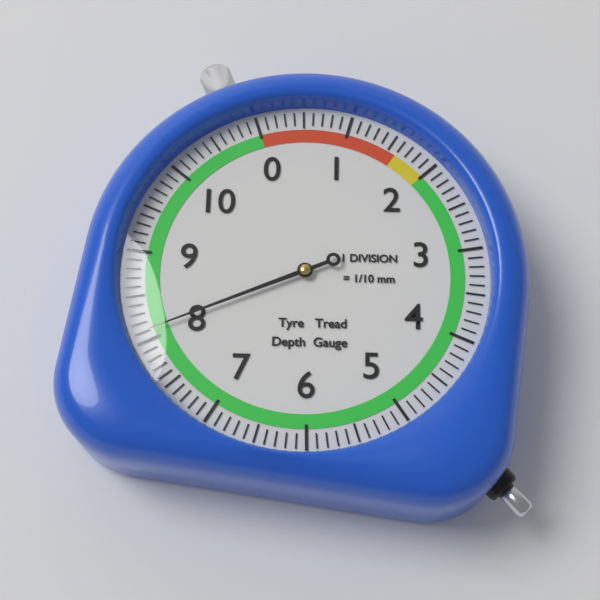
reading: 8.1 mm
